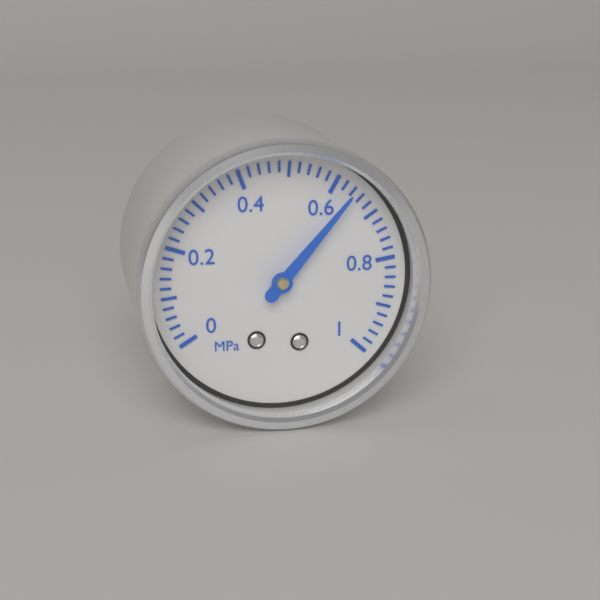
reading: 0.64 MPa
